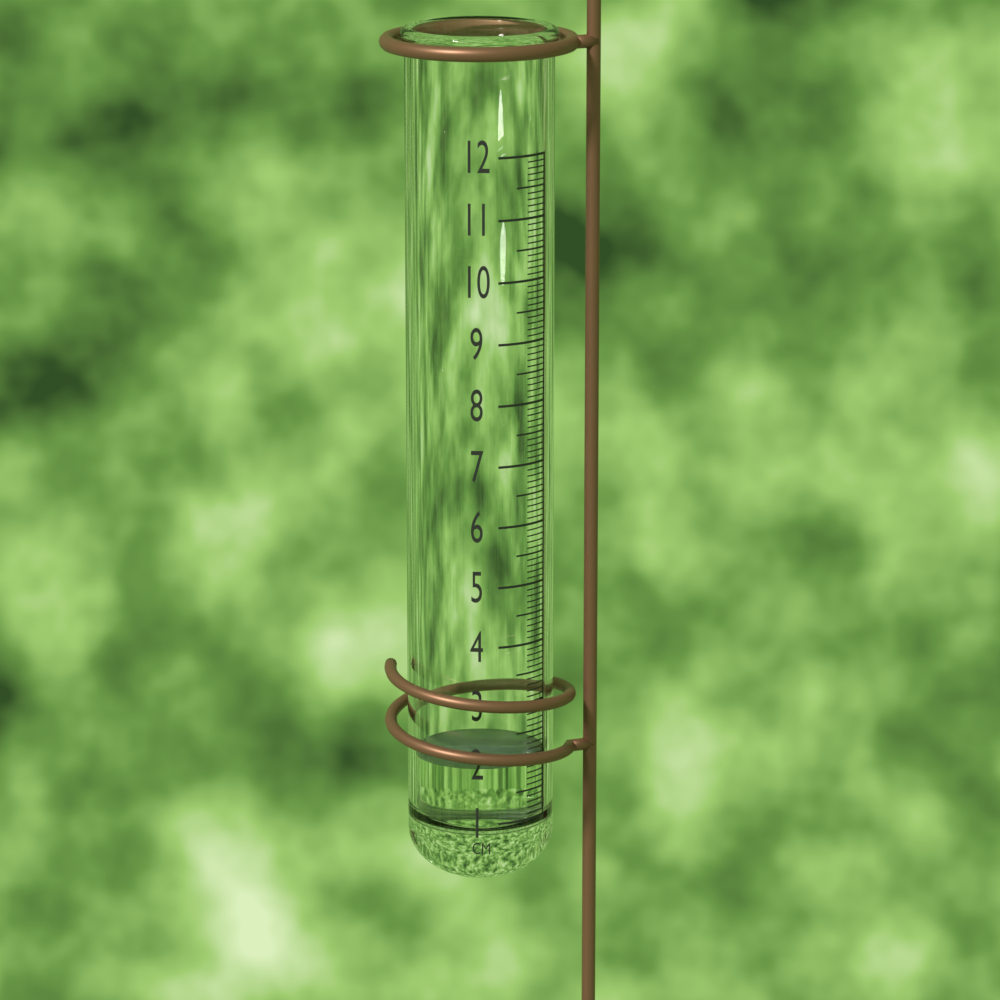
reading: 2.0 cm
